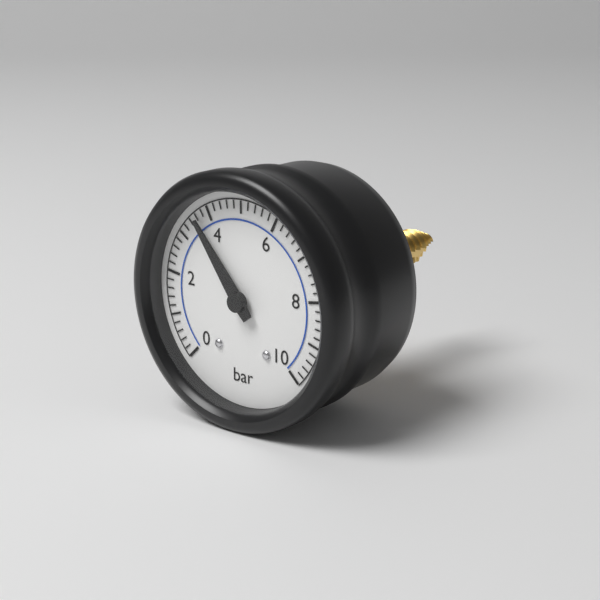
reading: 3.6 bar
